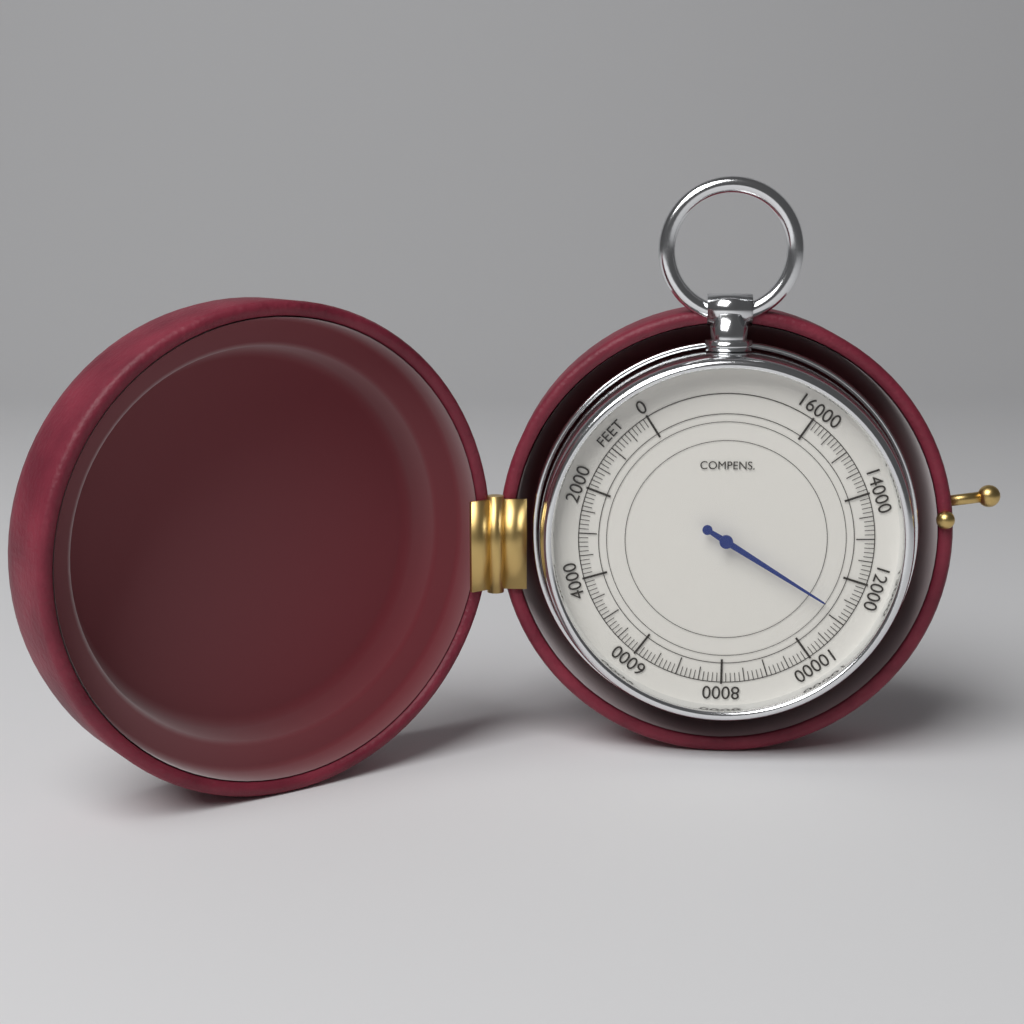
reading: 11200 feet
